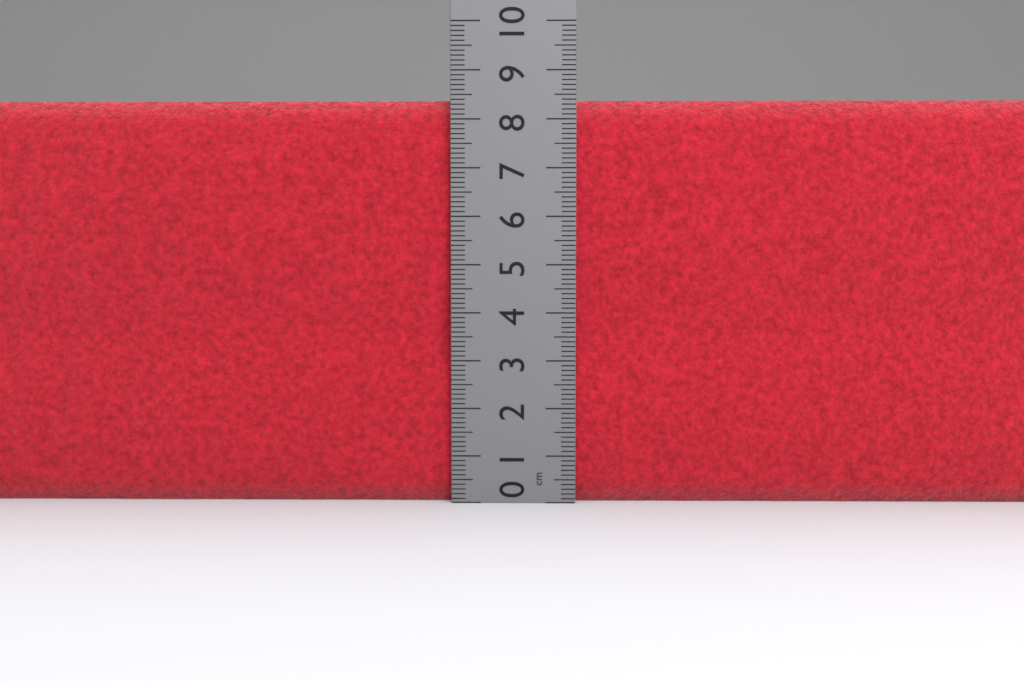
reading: 8.4 cm
